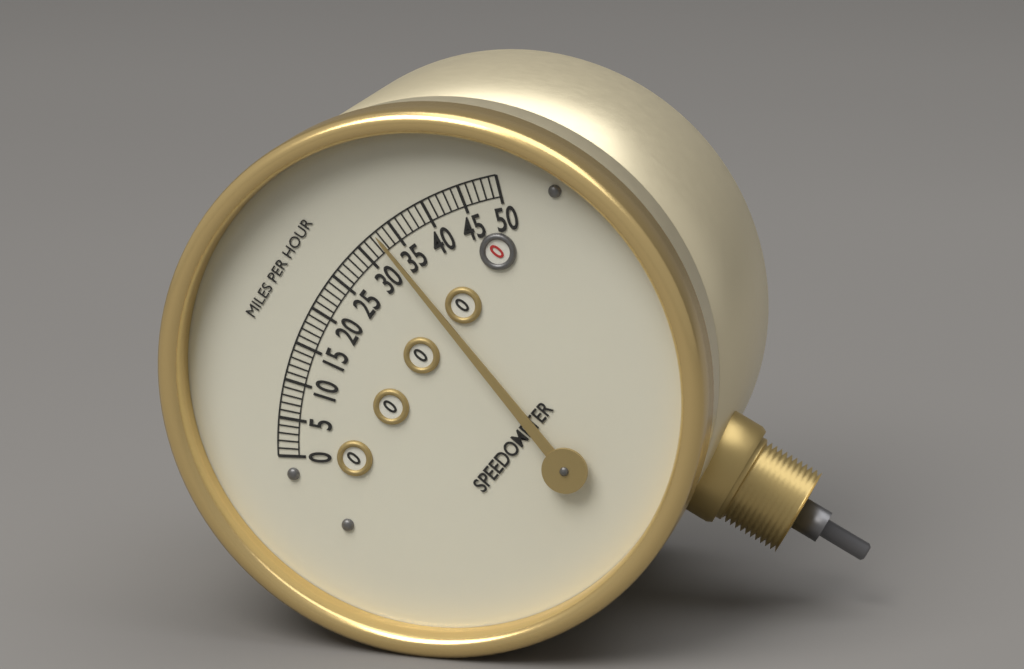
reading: 33 mph
